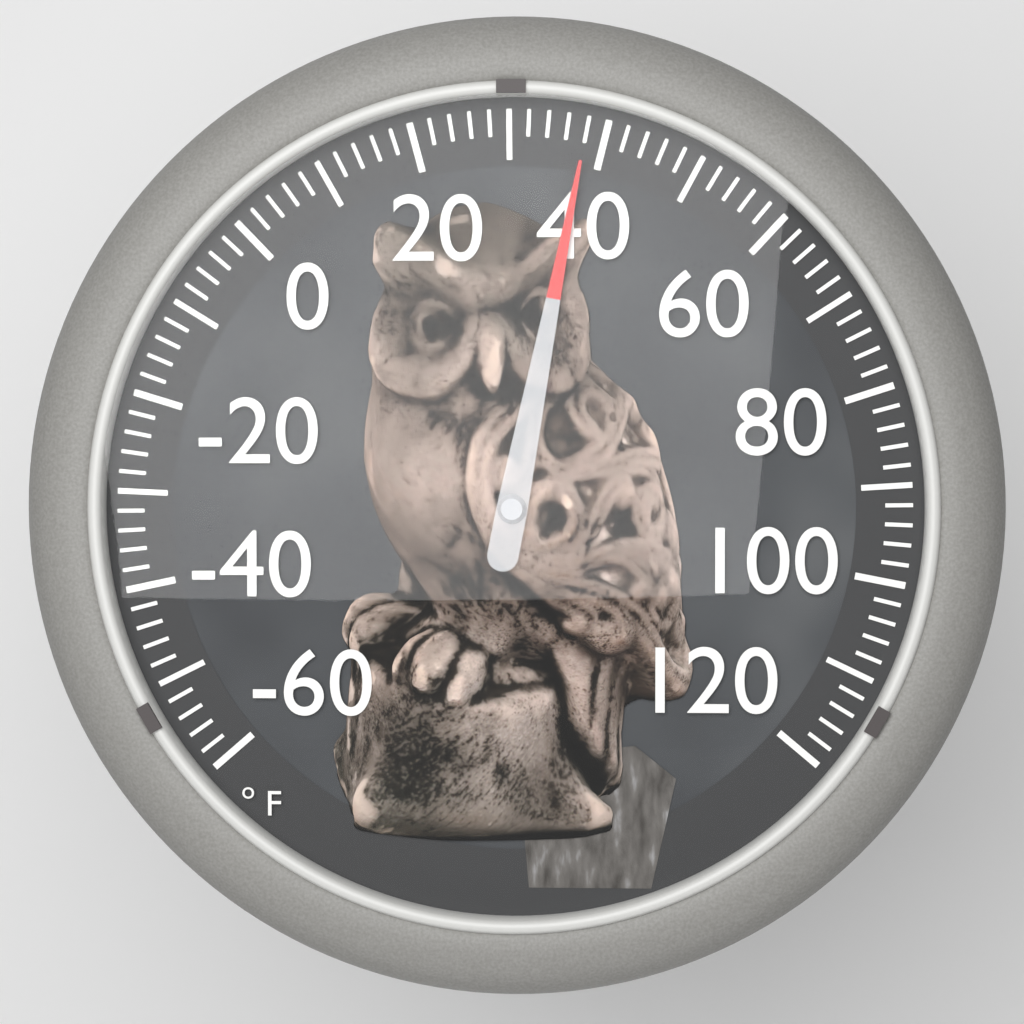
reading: 38 °F
